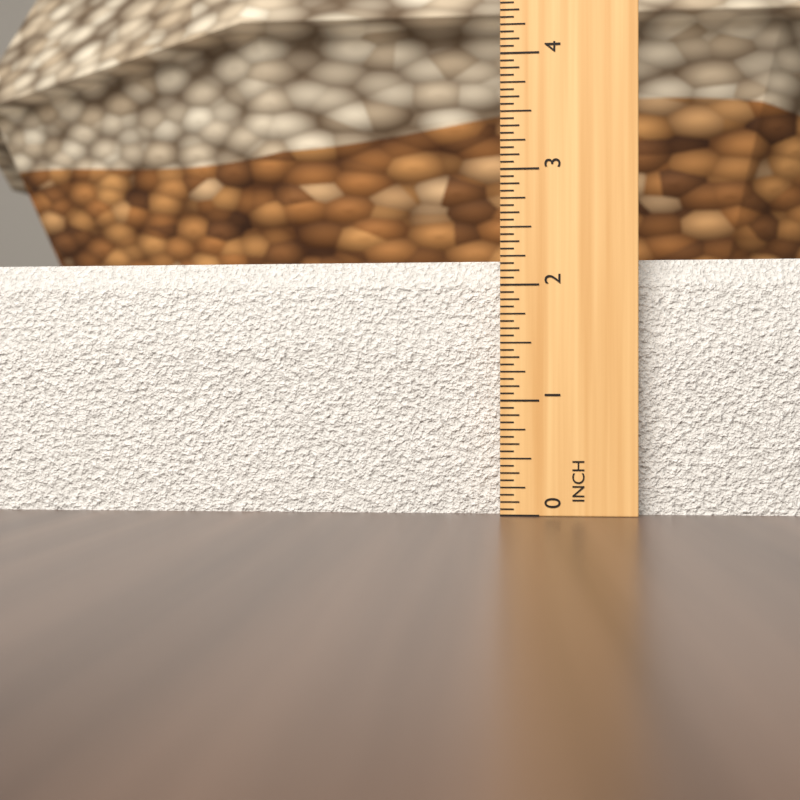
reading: 2.2500 in
